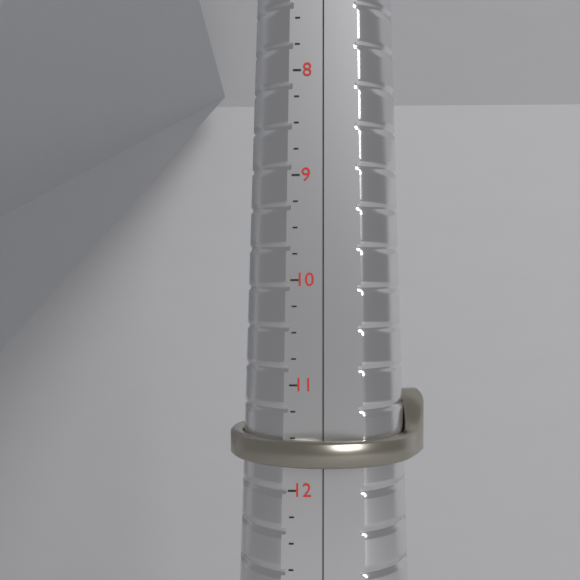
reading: 11.75 (no unit)
